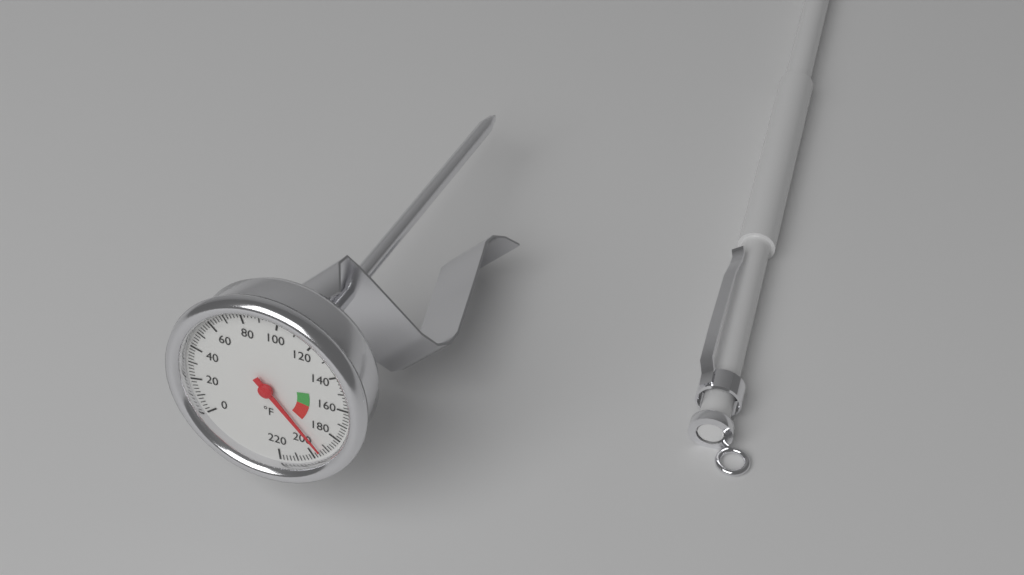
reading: 194 °F
